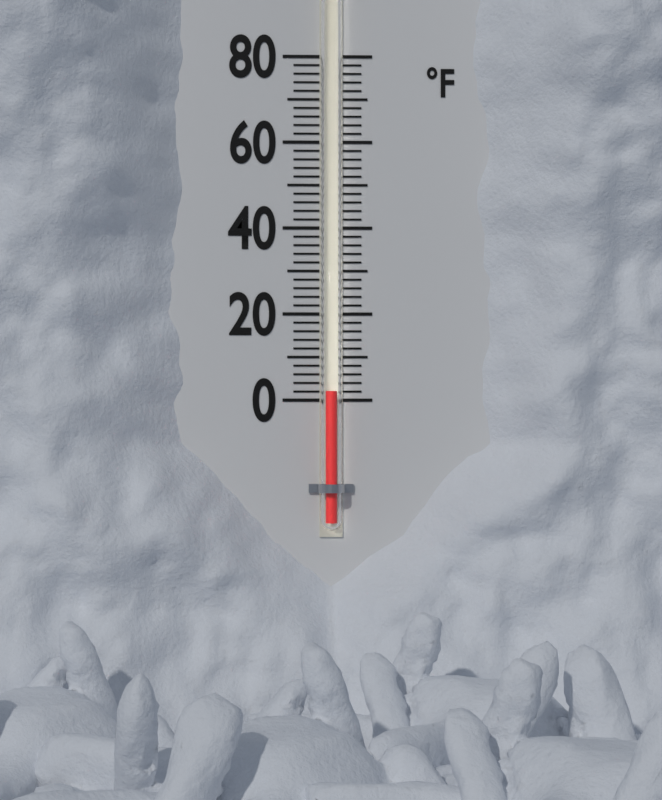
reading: 2 °F
